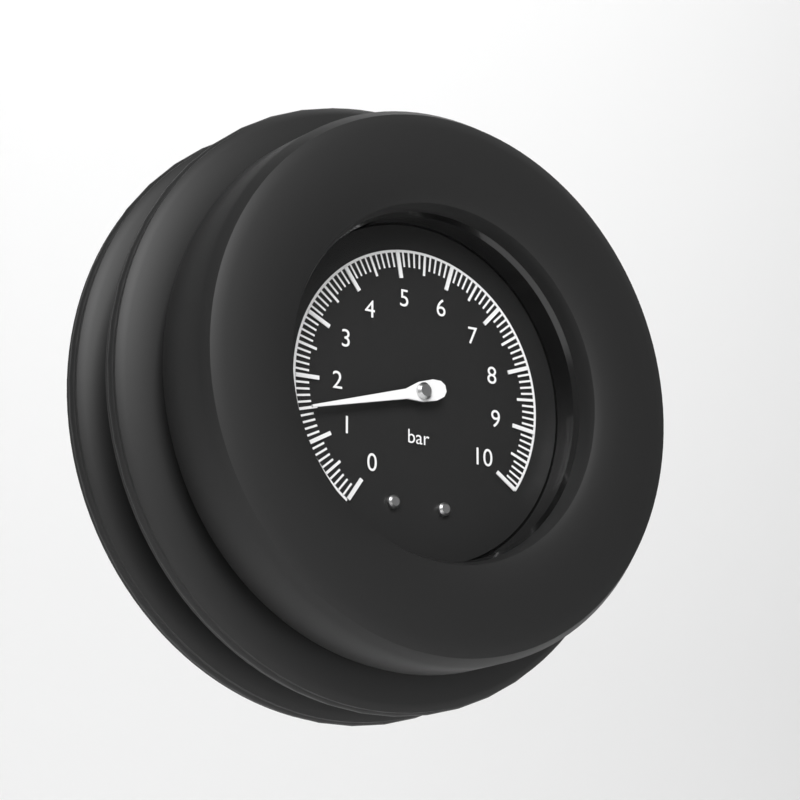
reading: 1.5 bar
